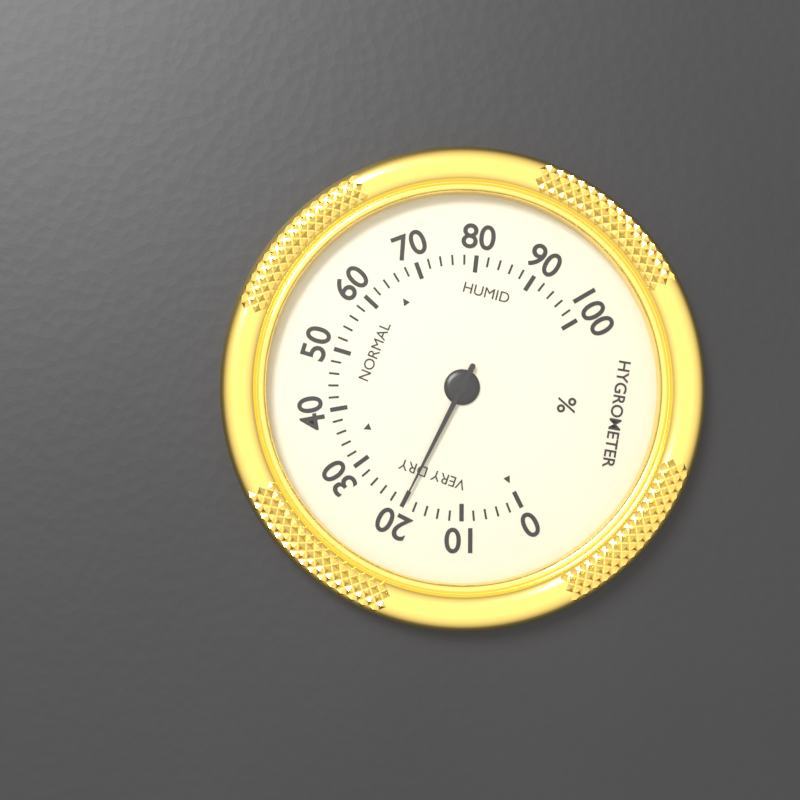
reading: 20 %
